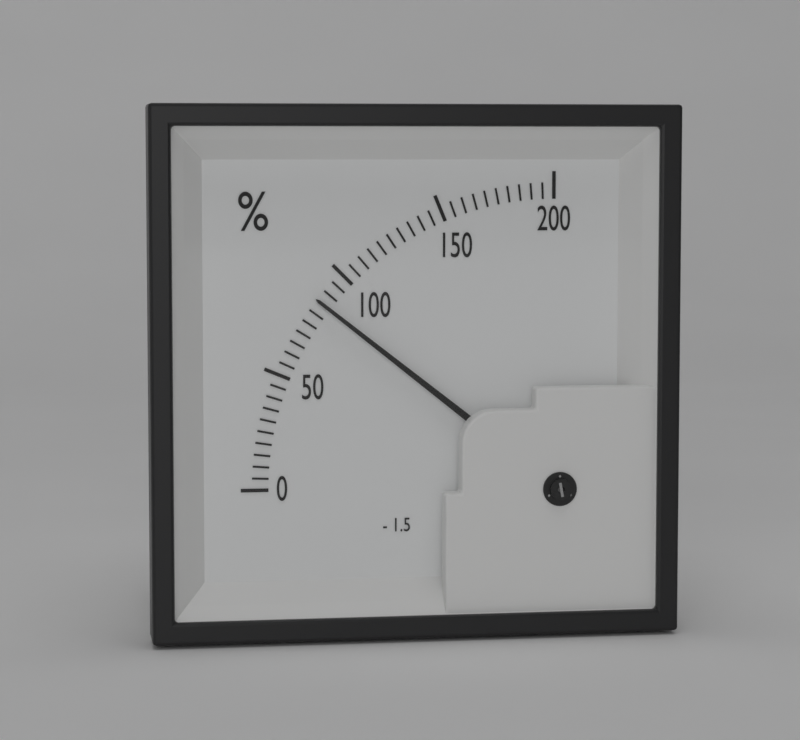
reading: 85 %
